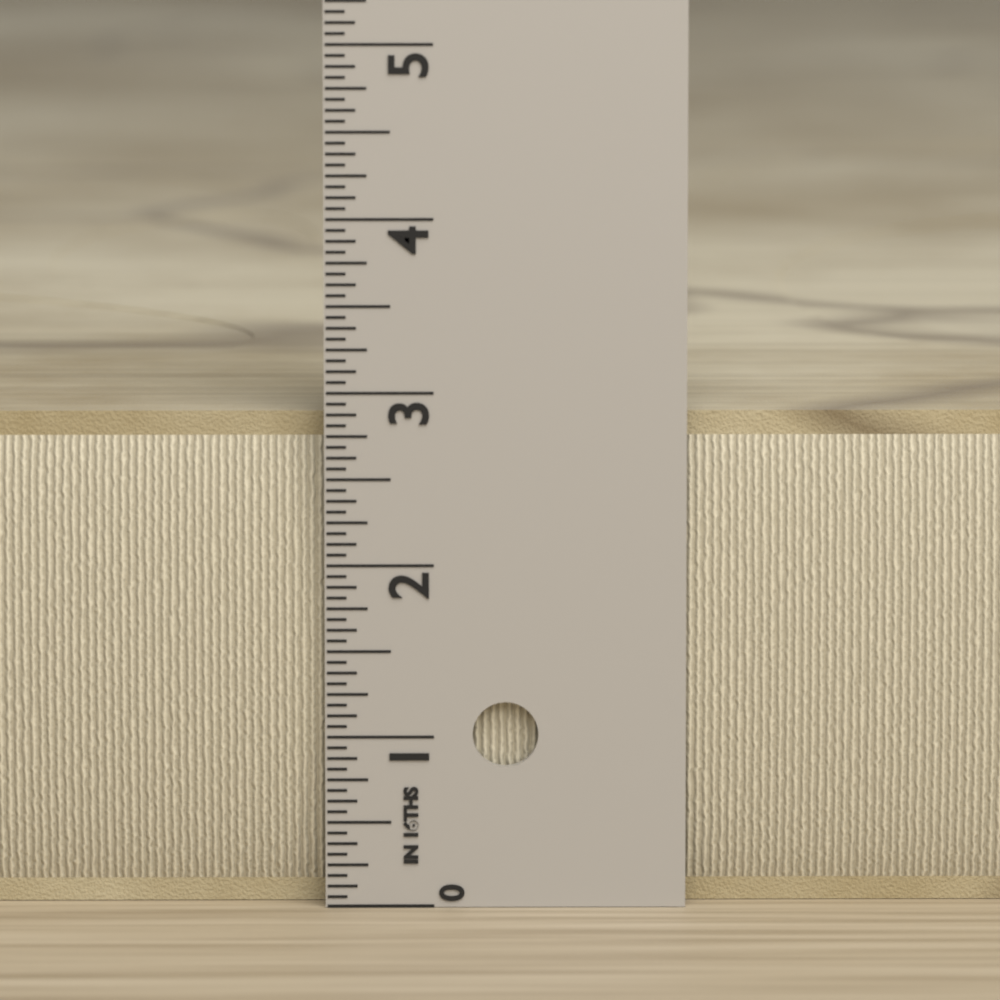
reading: 2.8750 in
